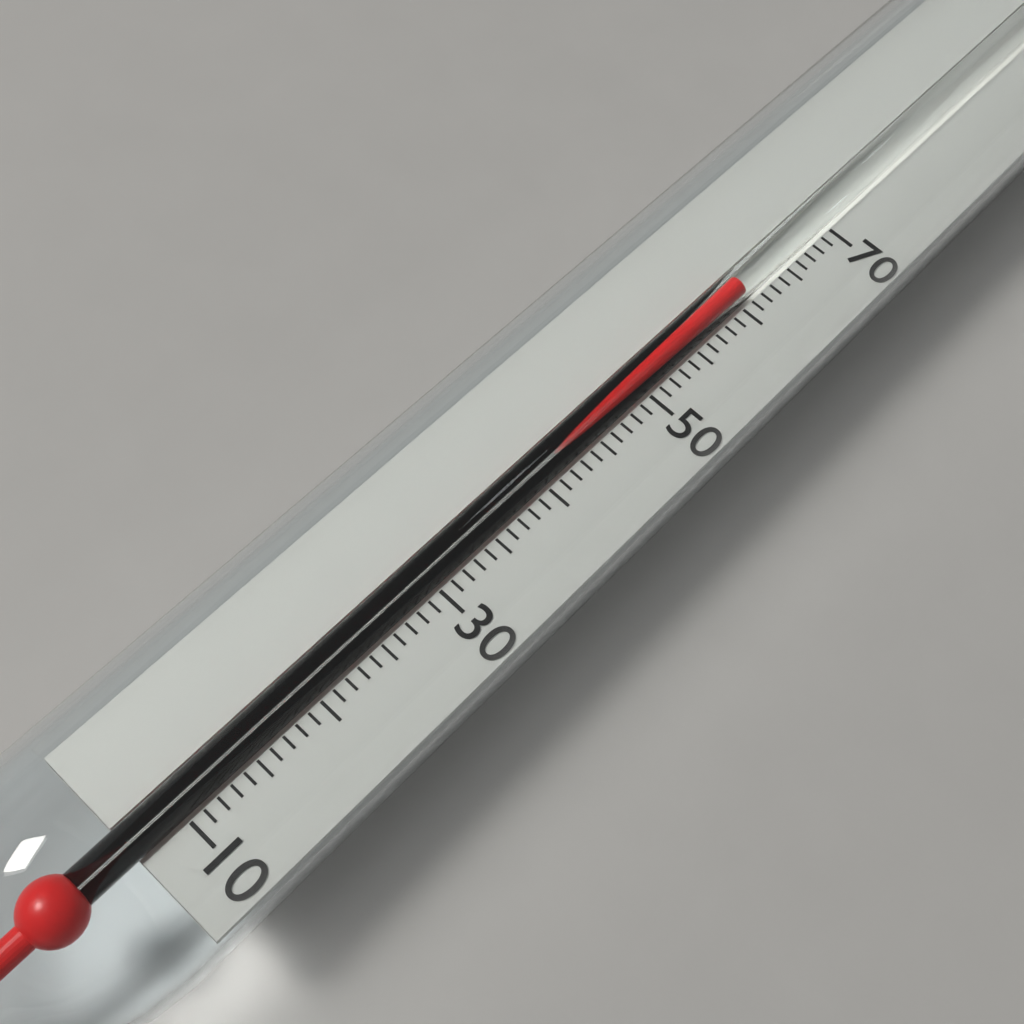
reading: 61 (no unit)
